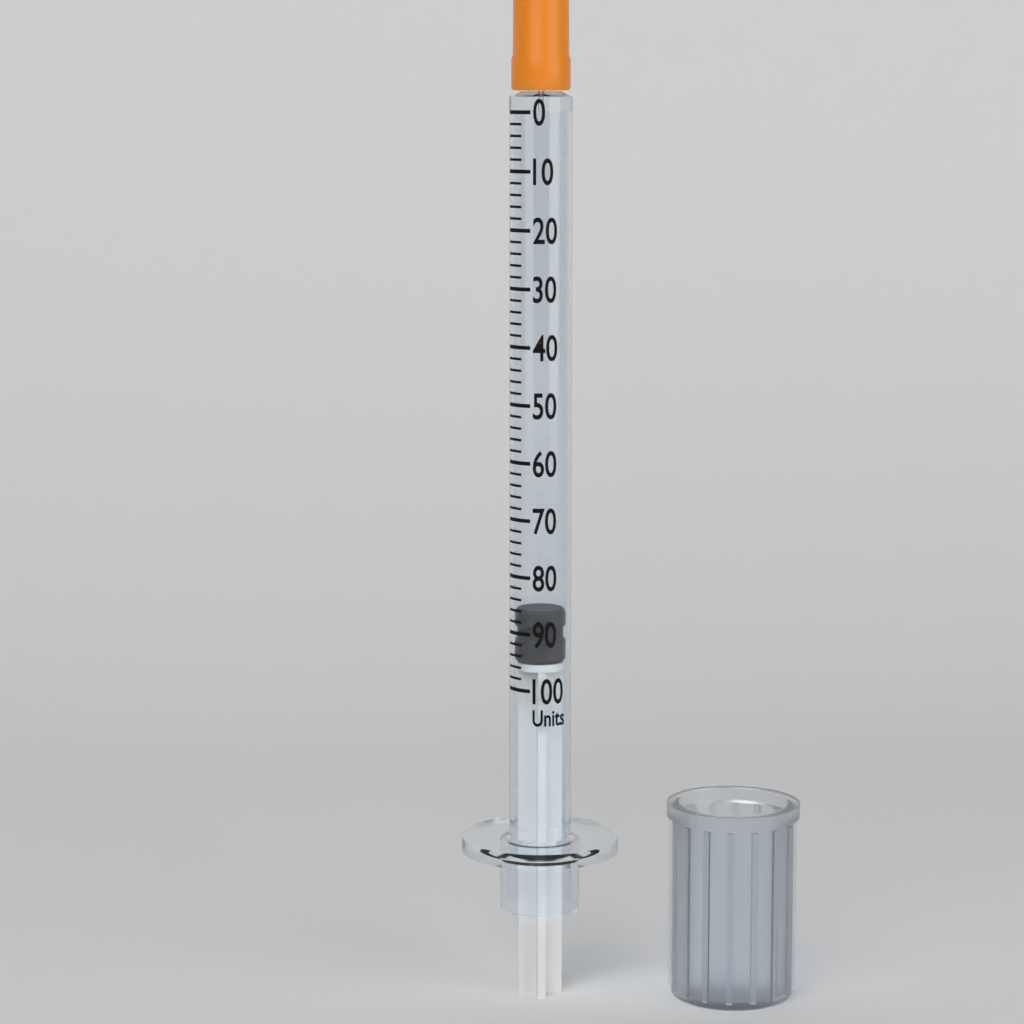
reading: 86 units
